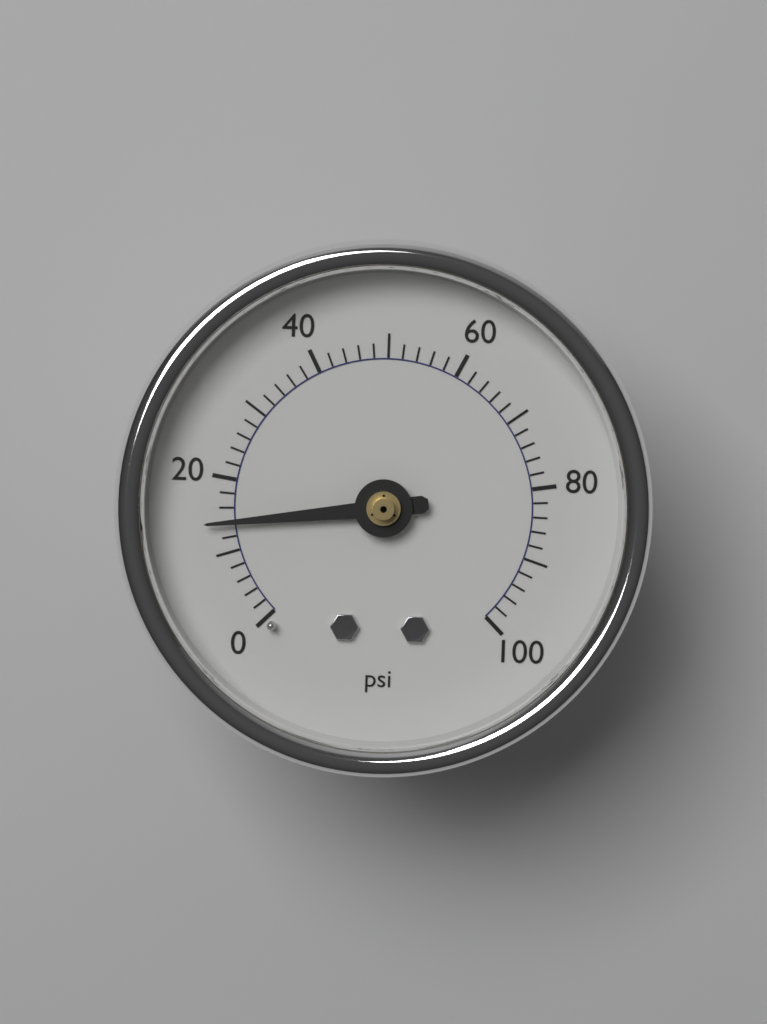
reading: 14 psi
